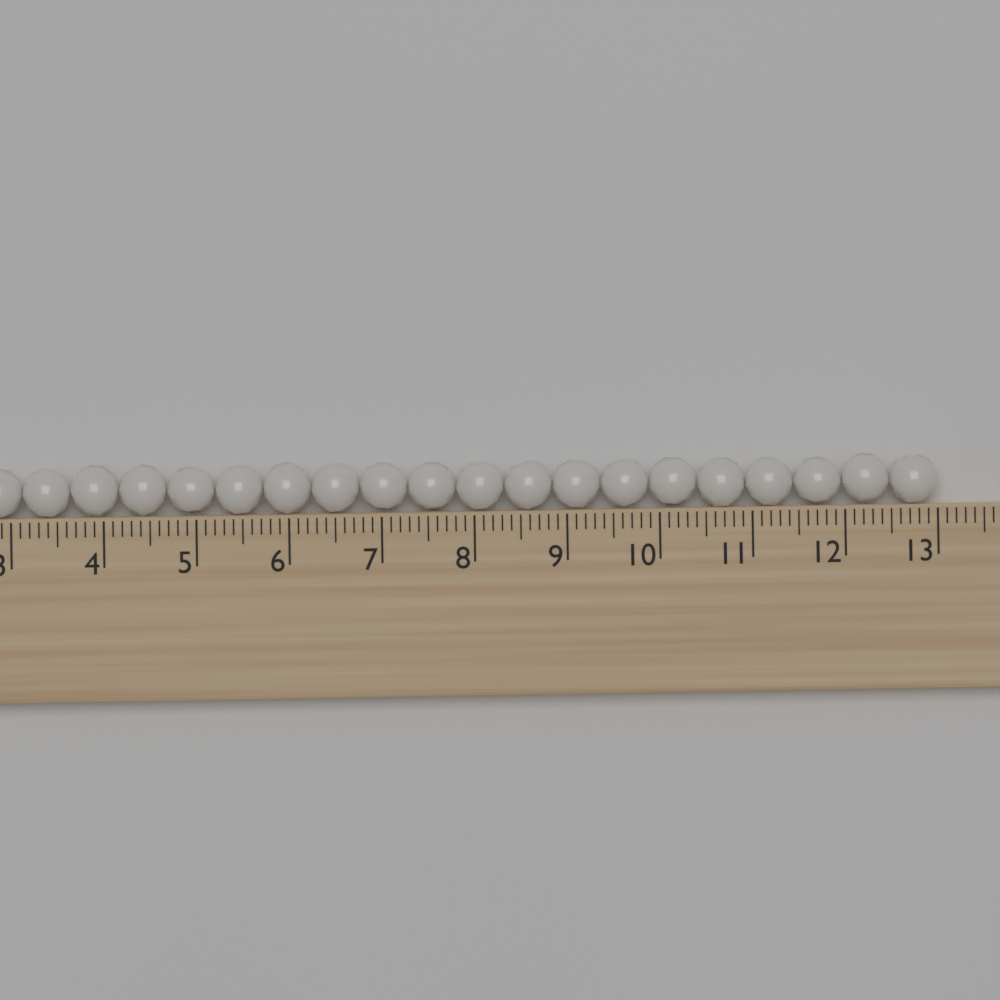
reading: 13.0 (no unit)
